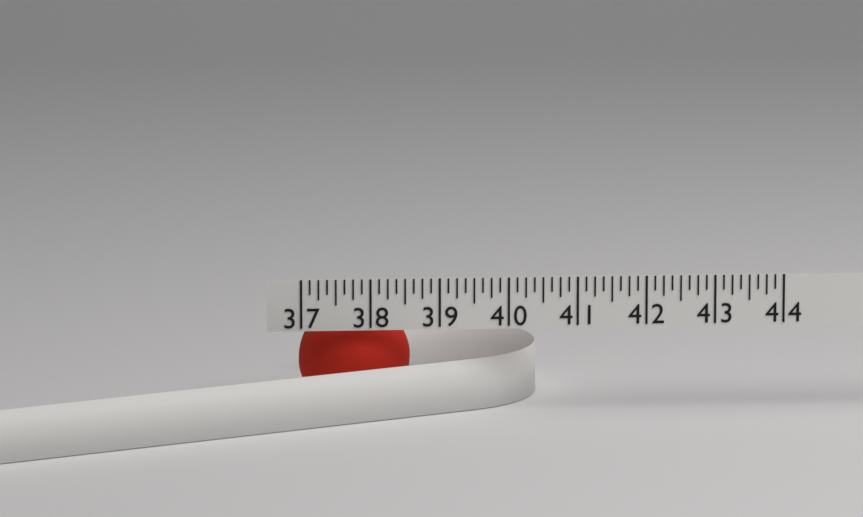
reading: 38.625 (no unit)
